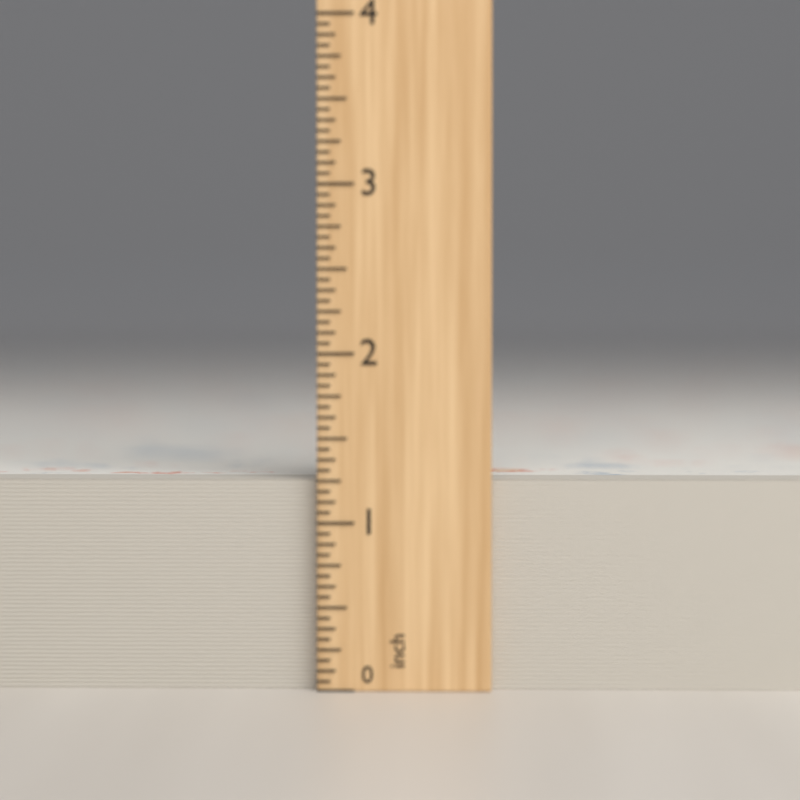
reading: 1.2500 inch
